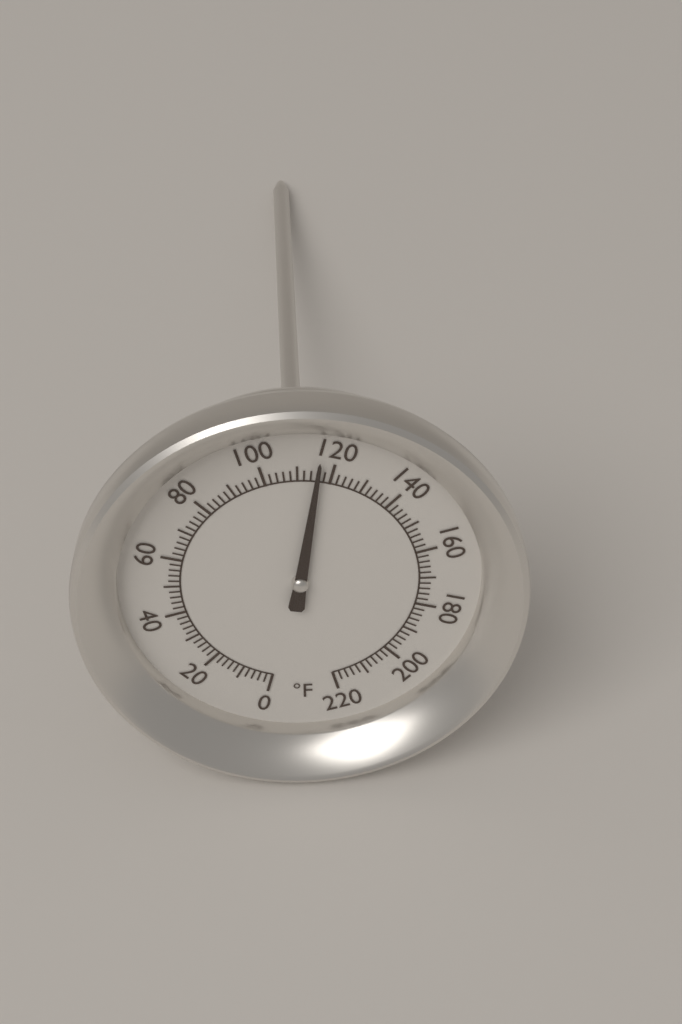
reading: 116 °F
